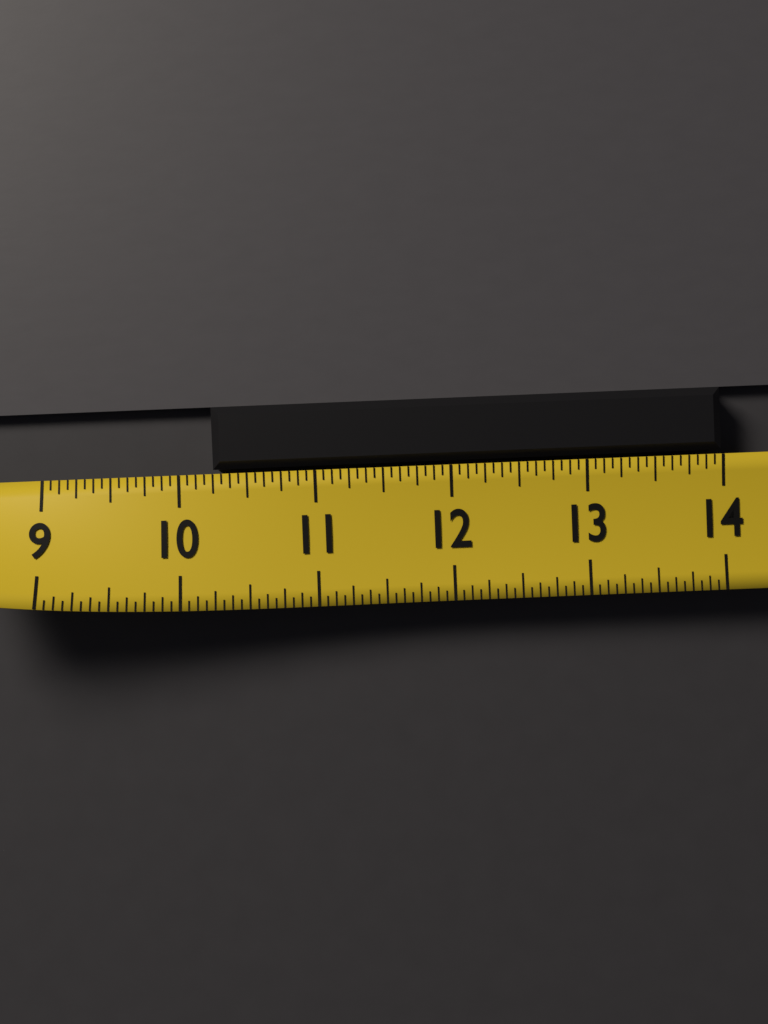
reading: 10.2500 (no unit)
